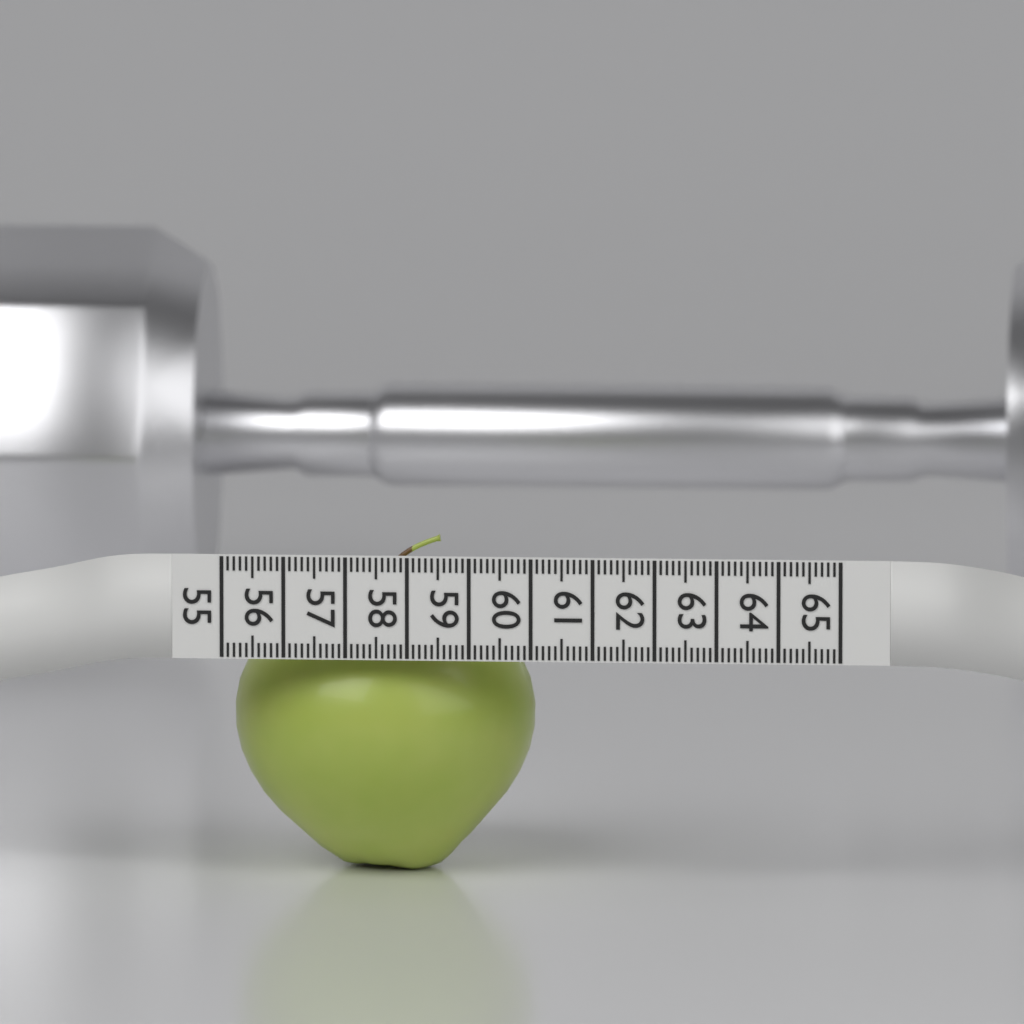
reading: 59.9 (no unit)
